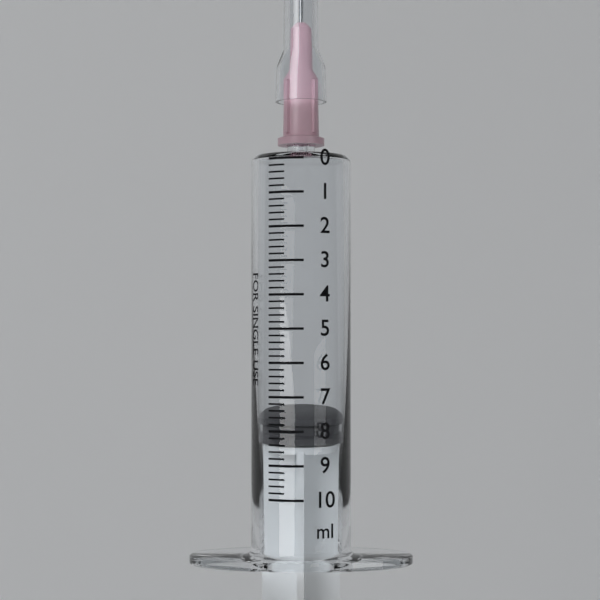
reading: 7.6 ml
